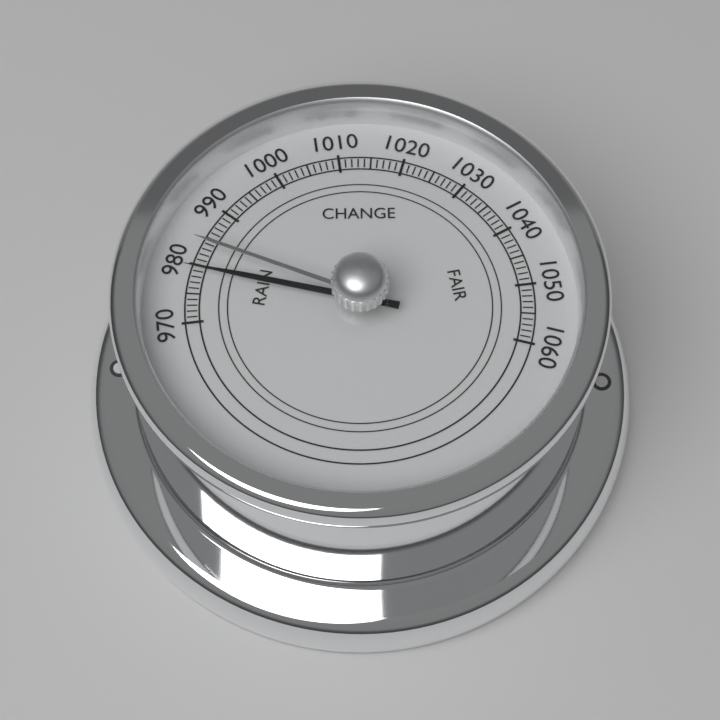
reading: 979 (no unit)
